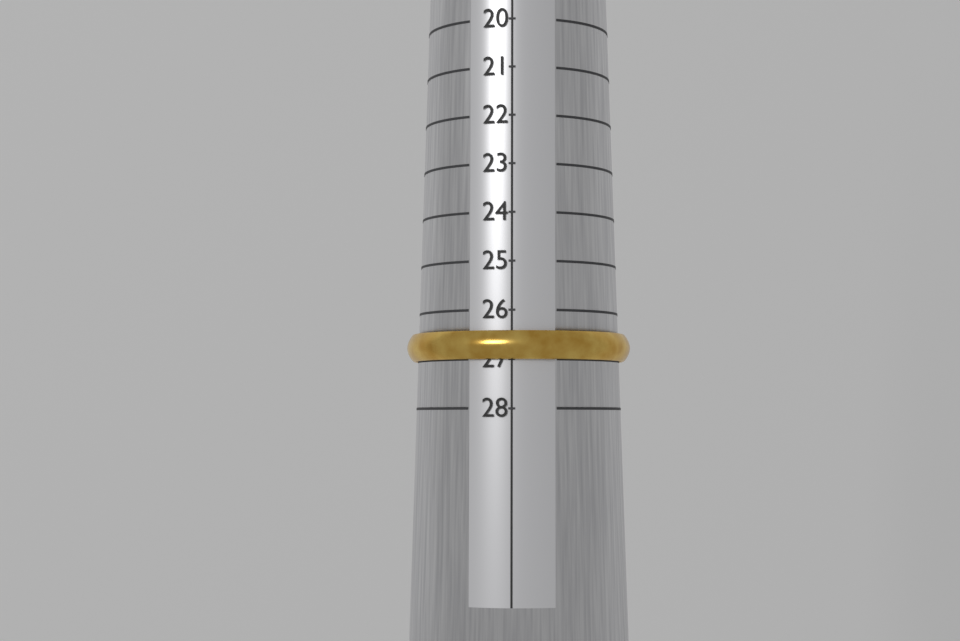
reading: 27 (no unit)
